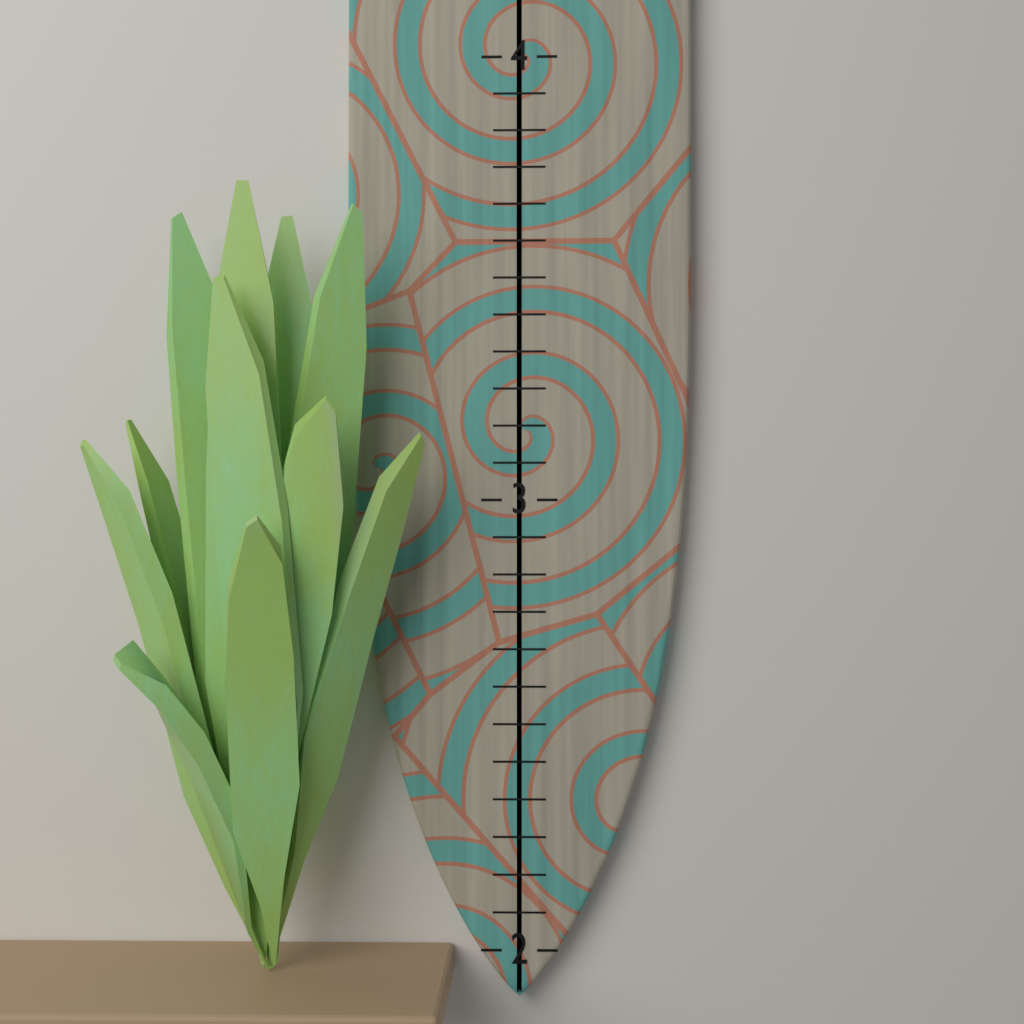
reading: 3.666667 (no unit)
